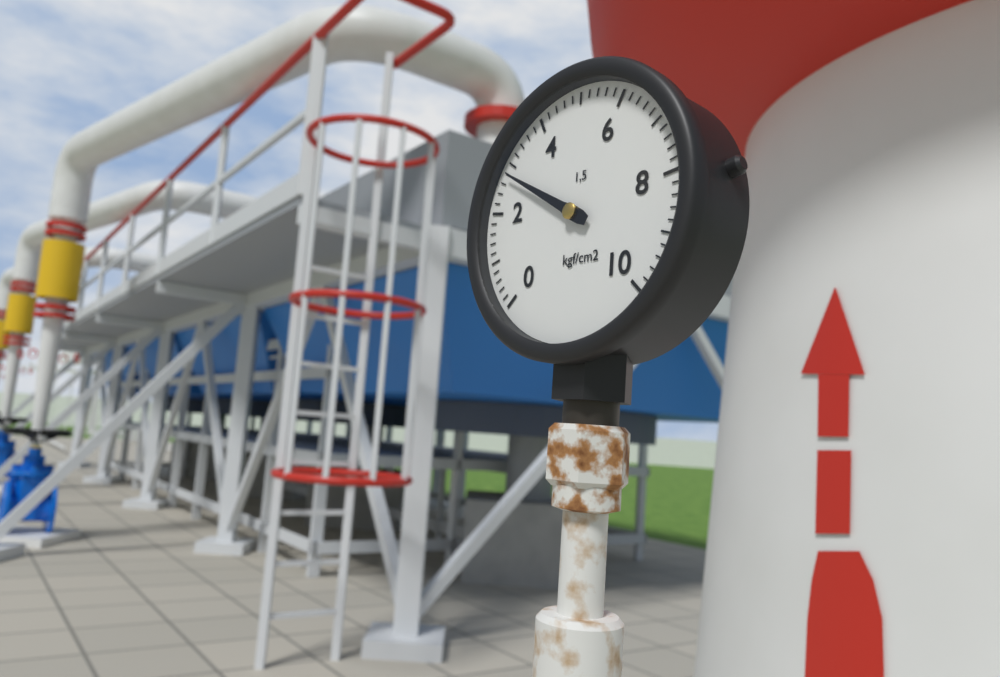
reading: 2.8 kgf/cm²
